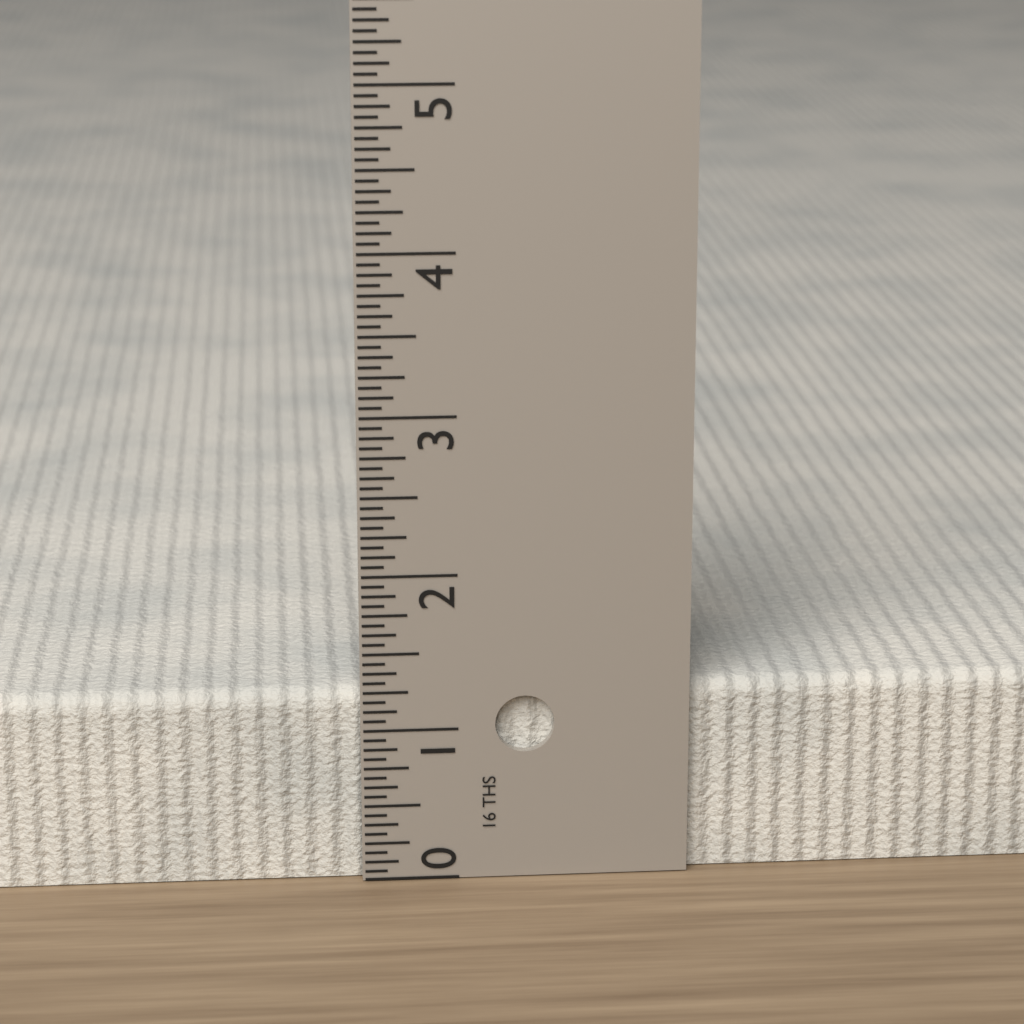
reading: 1.2500 in
